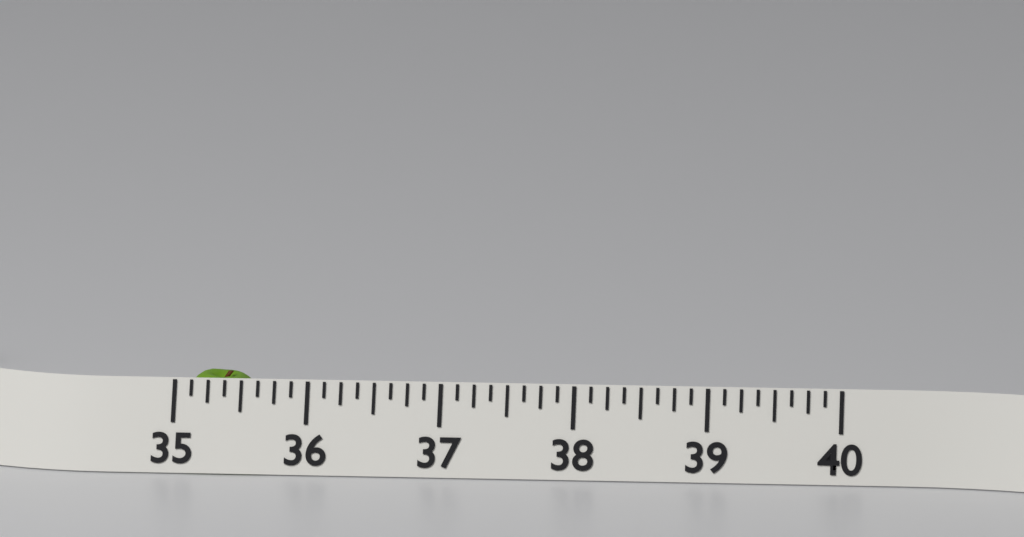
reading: 35.625 (no unit)
